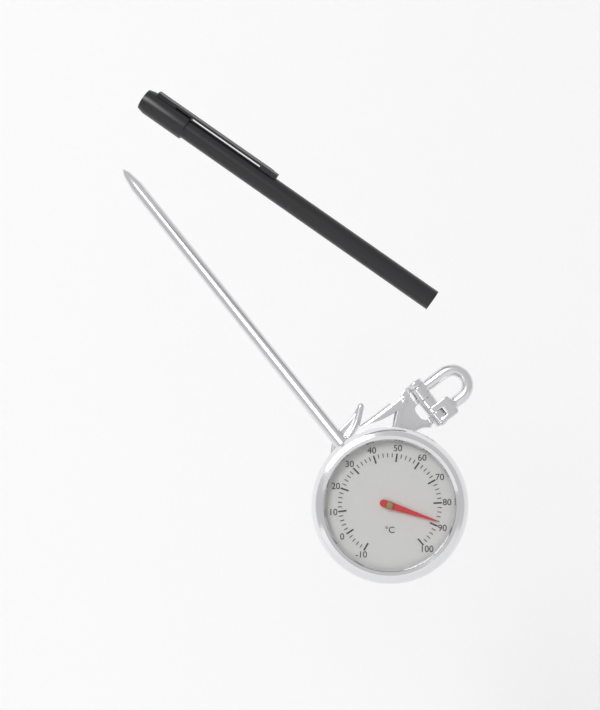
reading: 88 °C
